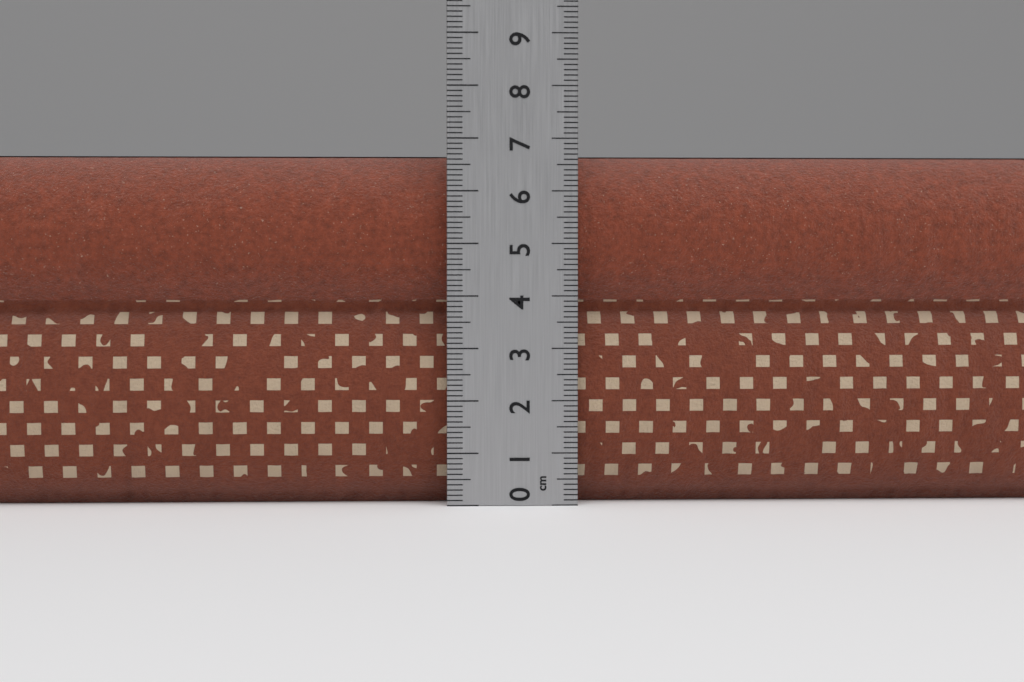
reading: 6.7 cm
